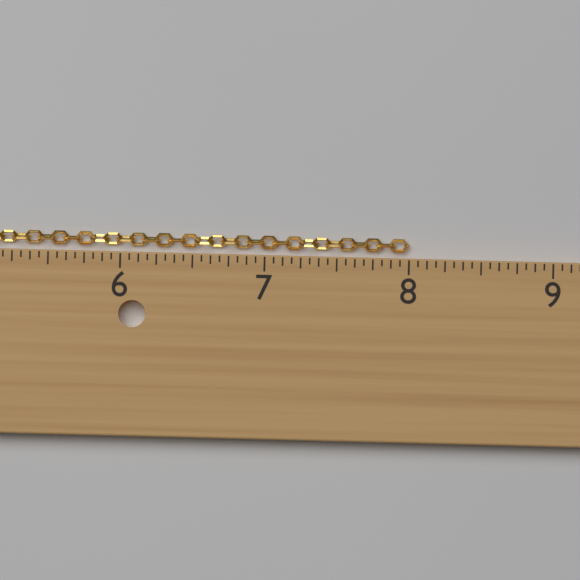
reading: 8.0000 in
